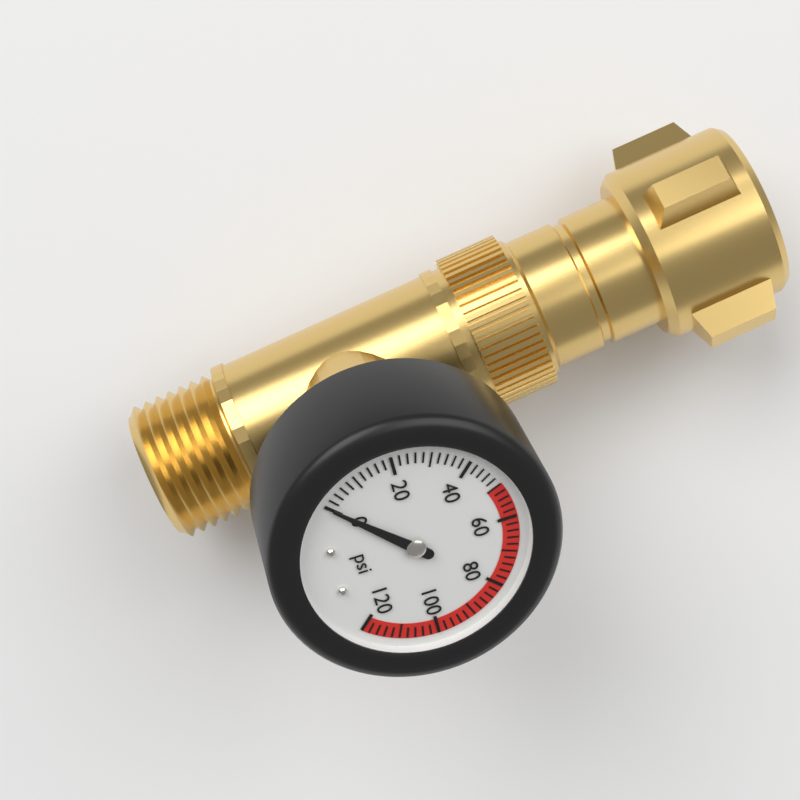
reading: 0 psi
